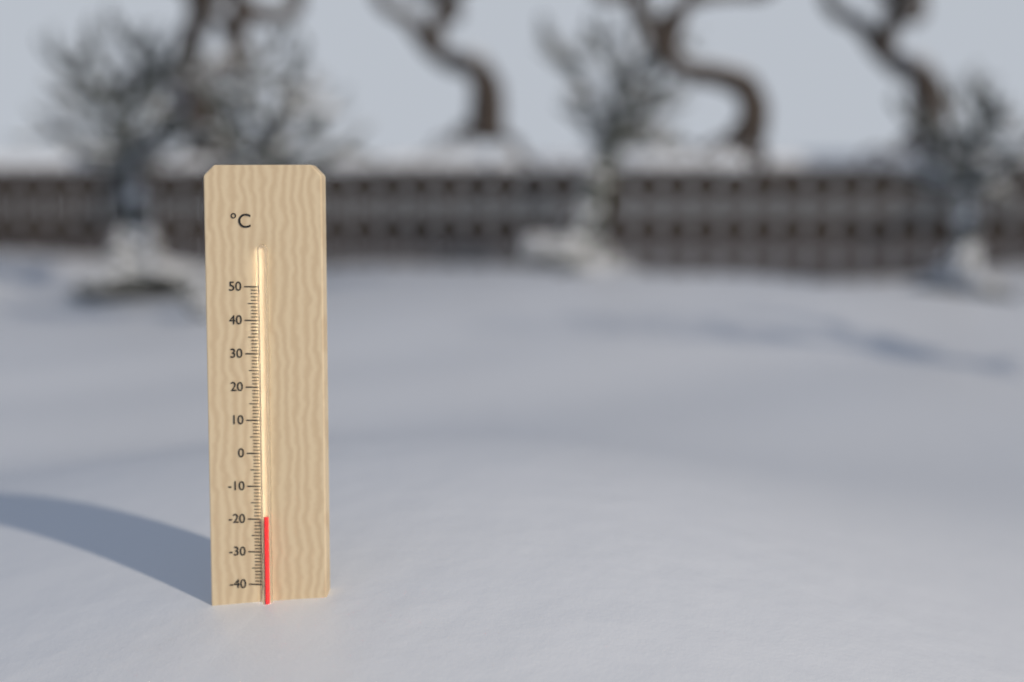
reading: -19 °C
